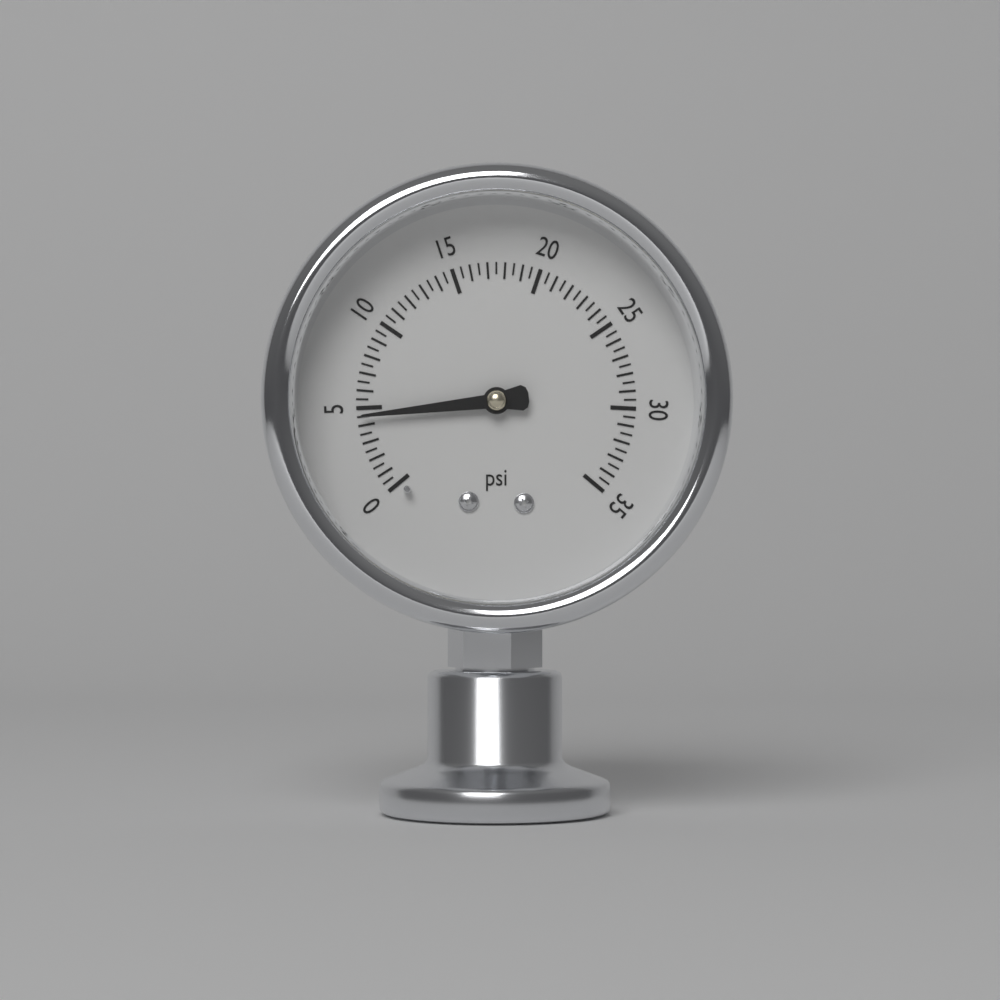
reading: 4.5 psi
